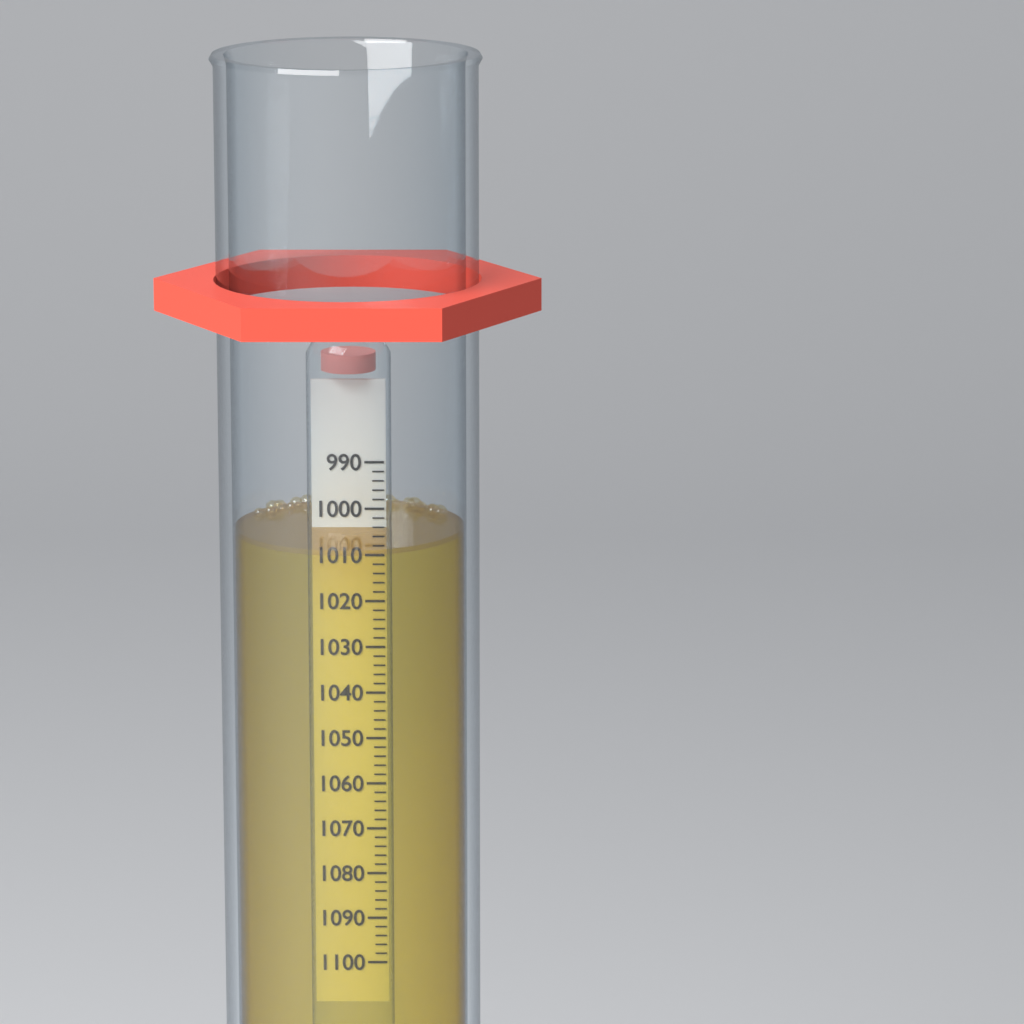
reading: 1004 (no unit)
